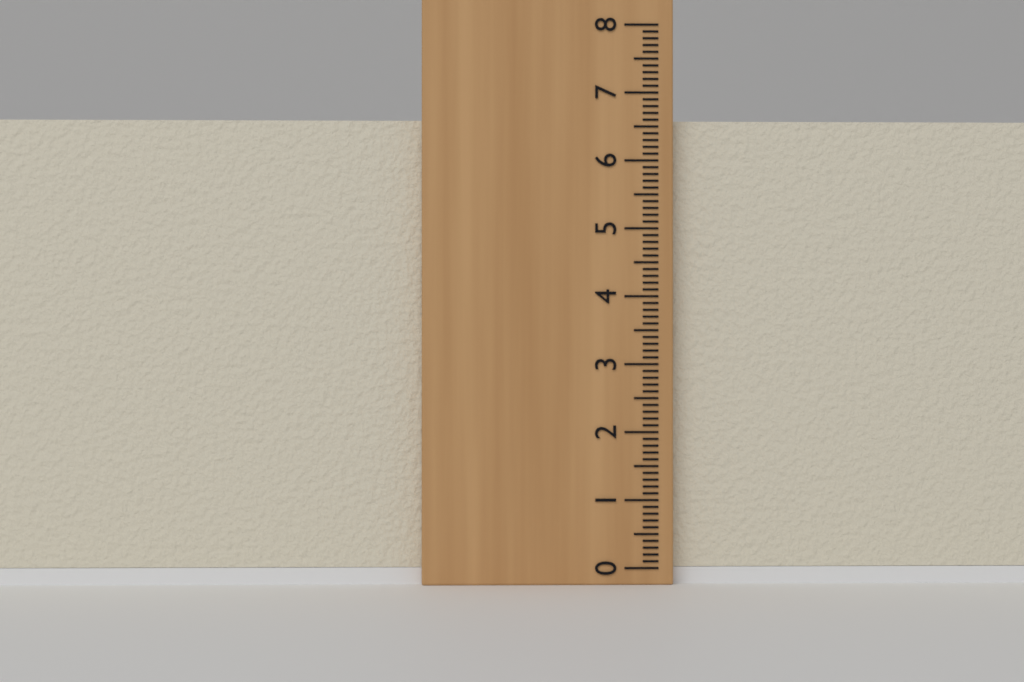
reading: 6.6 (no unit)
